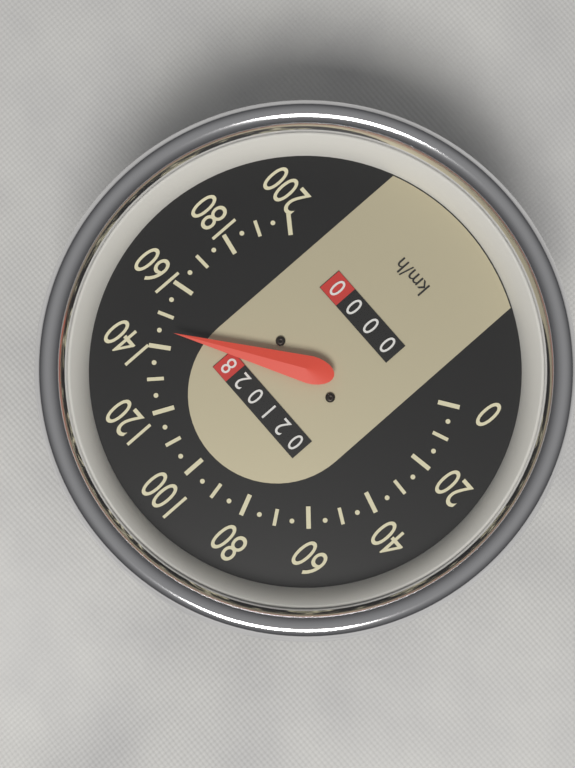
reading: 145 km/h
